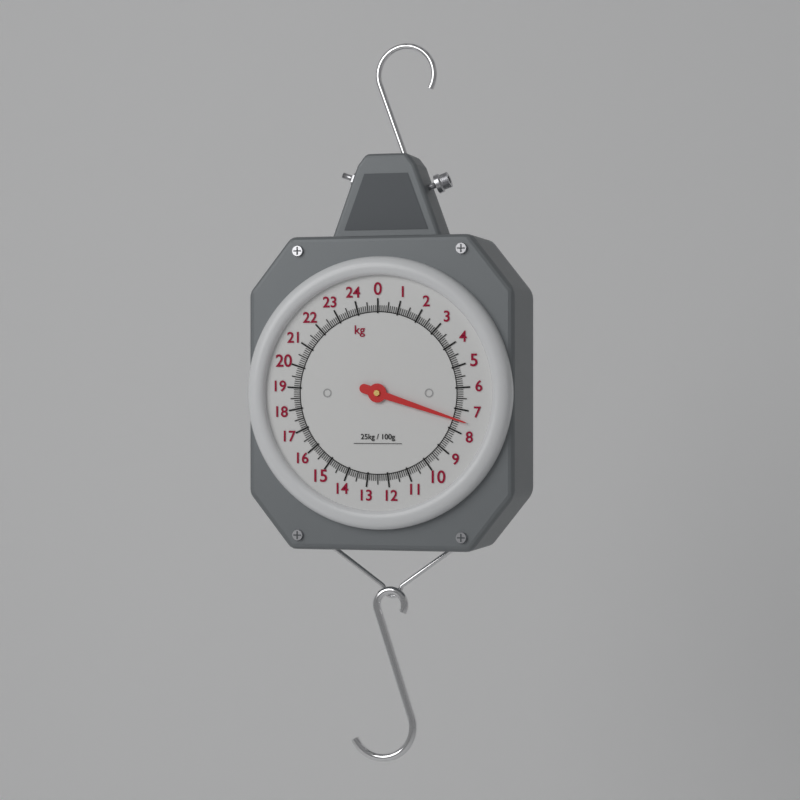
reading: 7.5 kg
